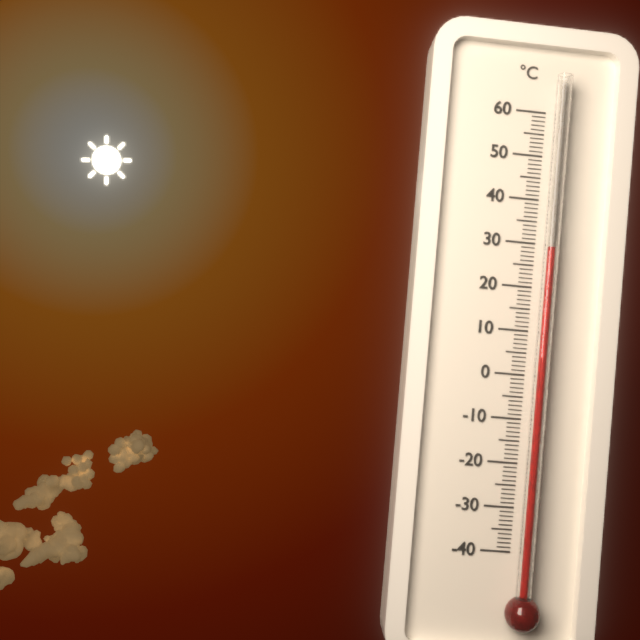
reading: 29 °C
